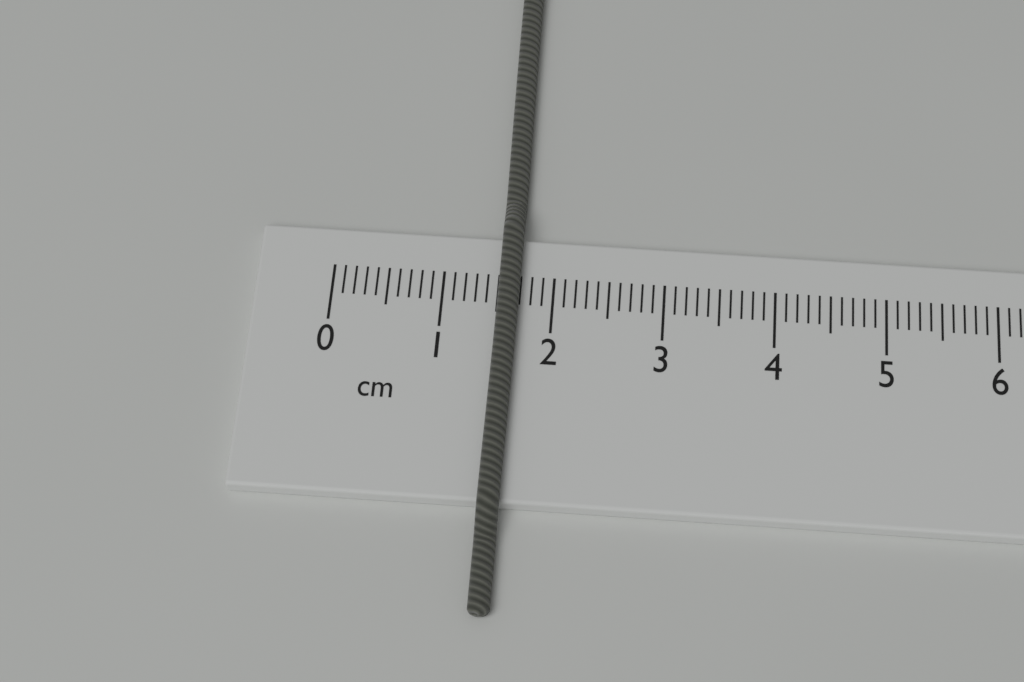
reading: 1.7 cm
